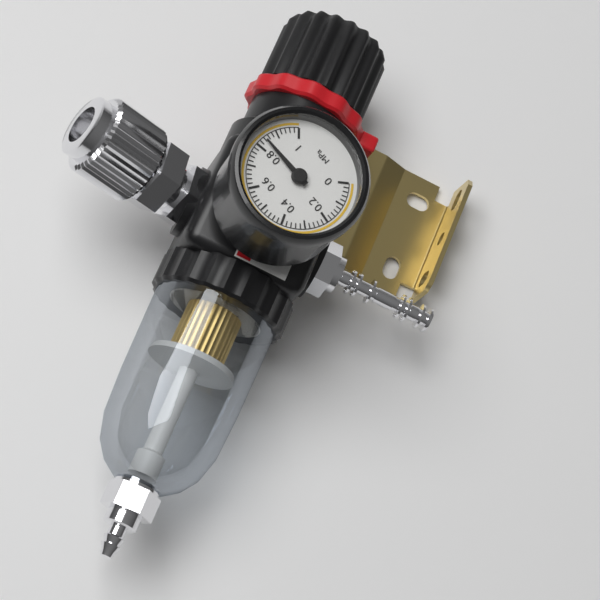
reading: 0.84 MPa
